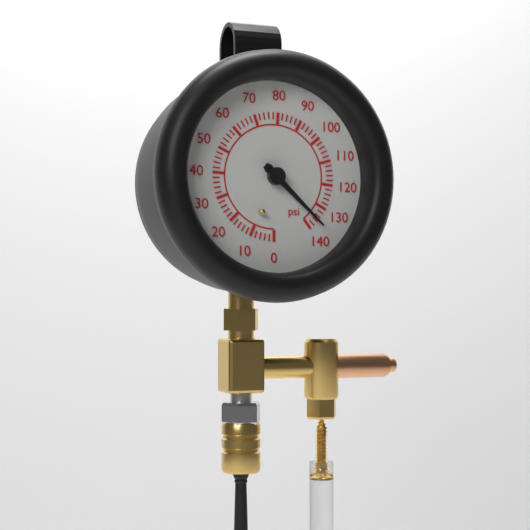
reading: 136 psi
